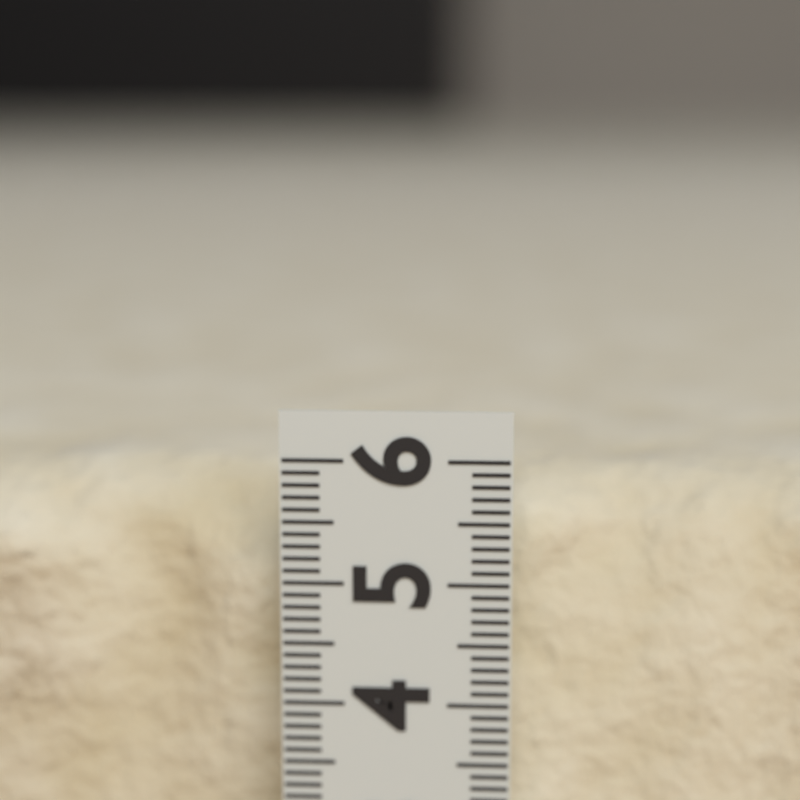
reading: 5.8 (no unit)
